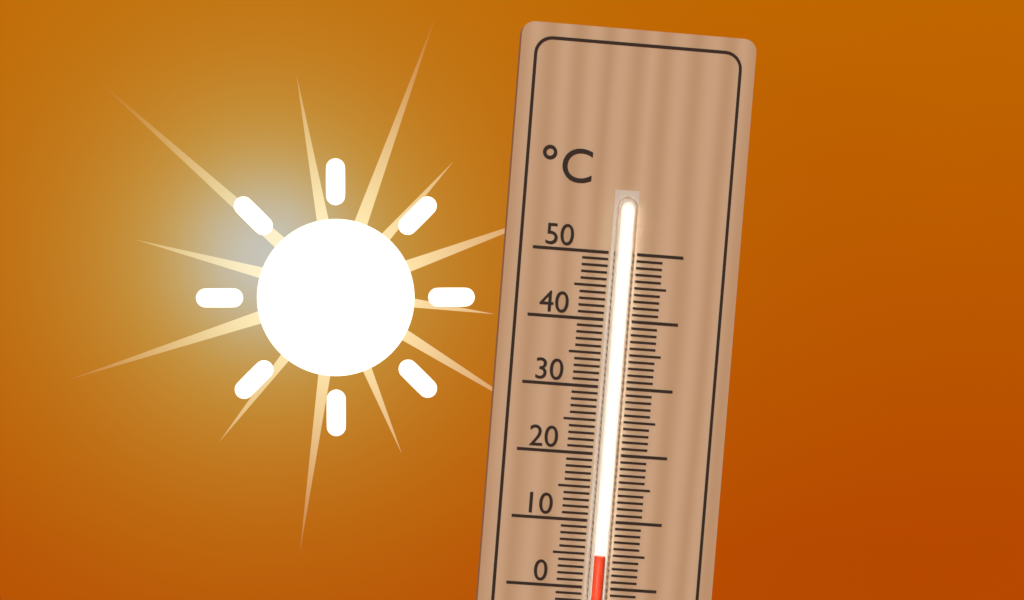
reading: 5 °C
